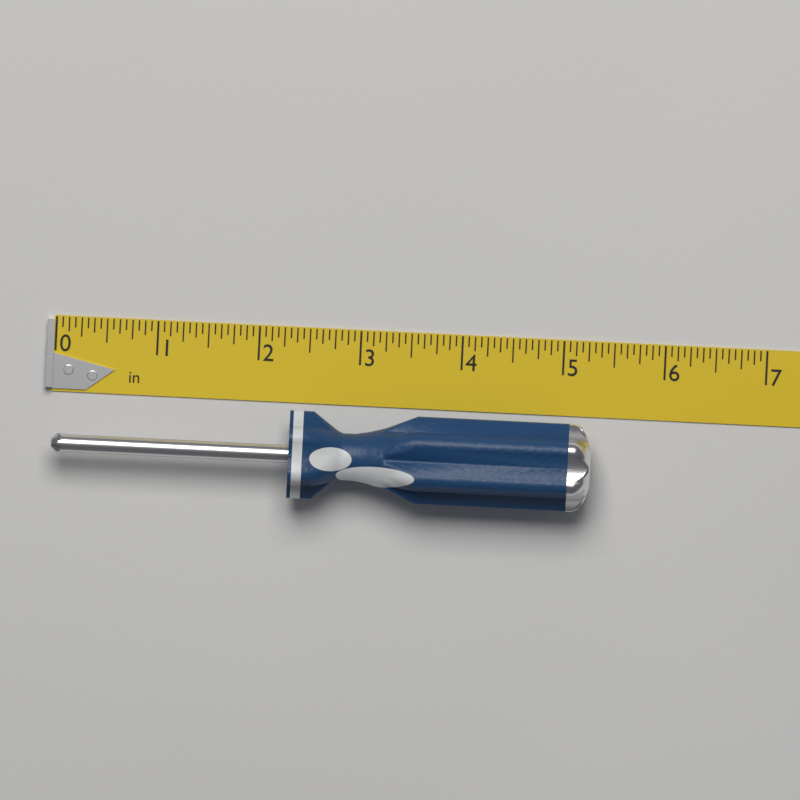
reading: 5.3125 in
